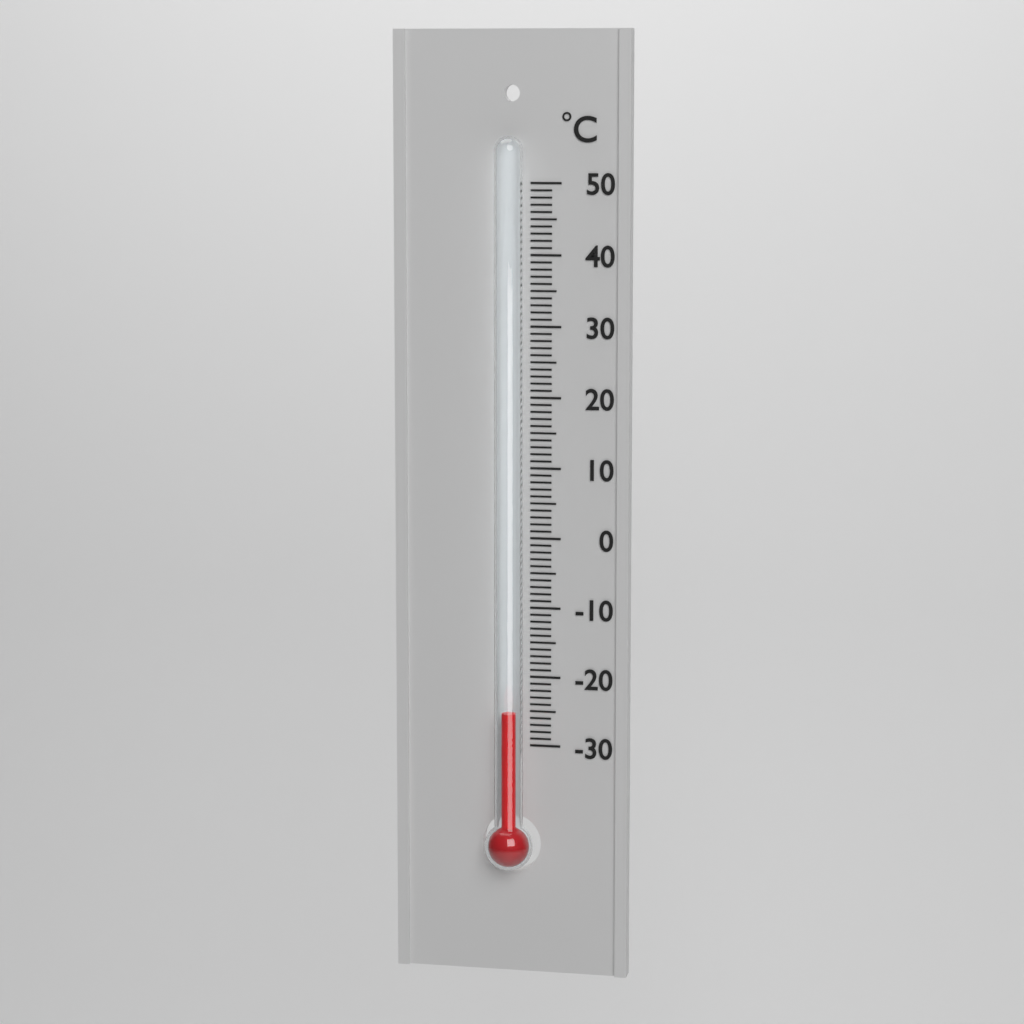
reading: -25 °C
